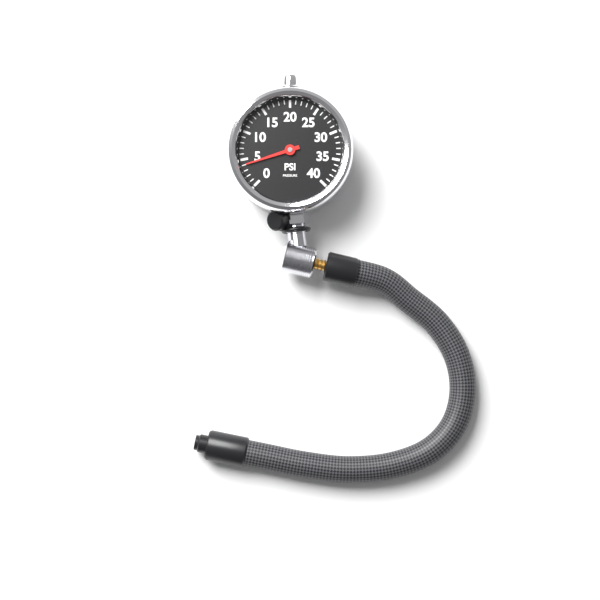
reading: 4 psi
